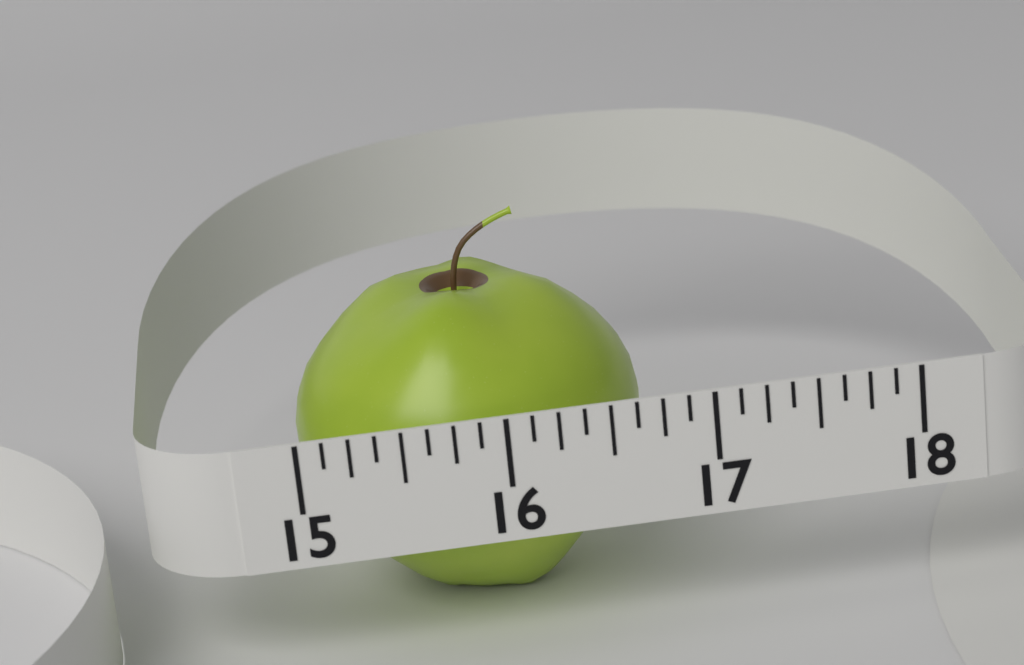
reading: 16.750 (no unit)
